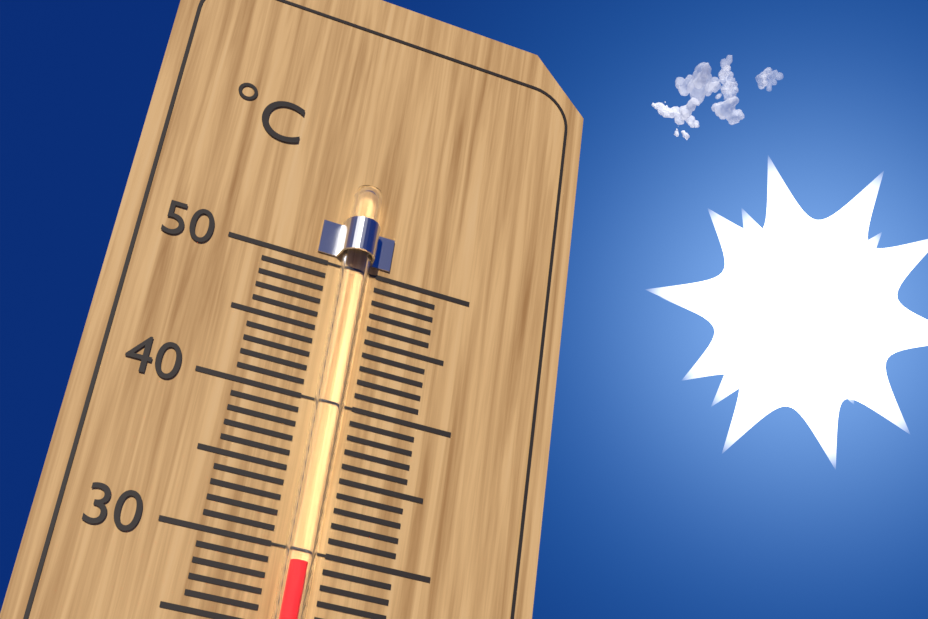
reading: 29 °C
